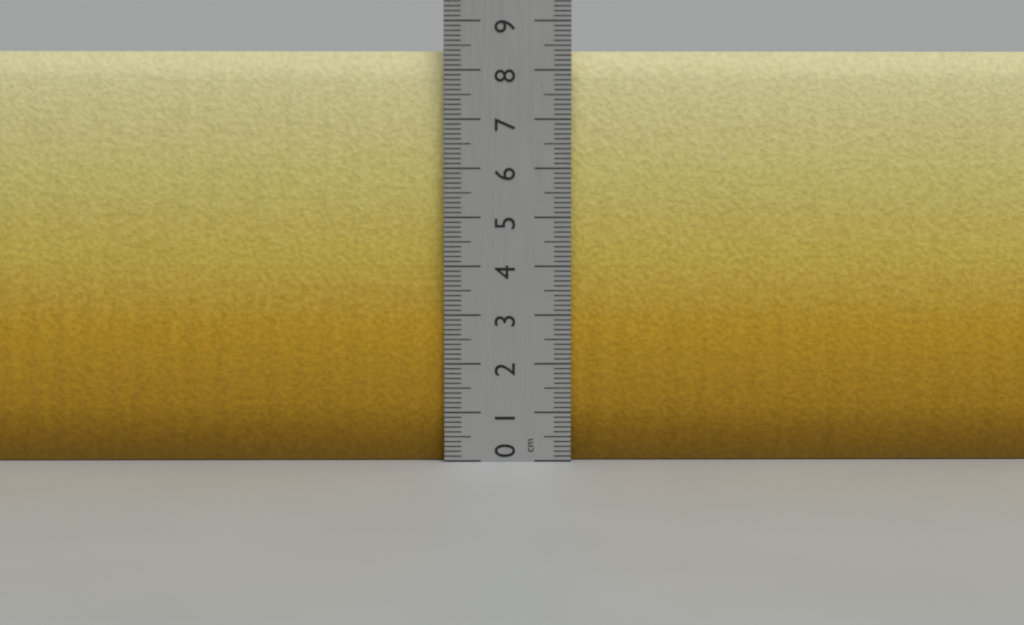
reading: 8.4 cm
